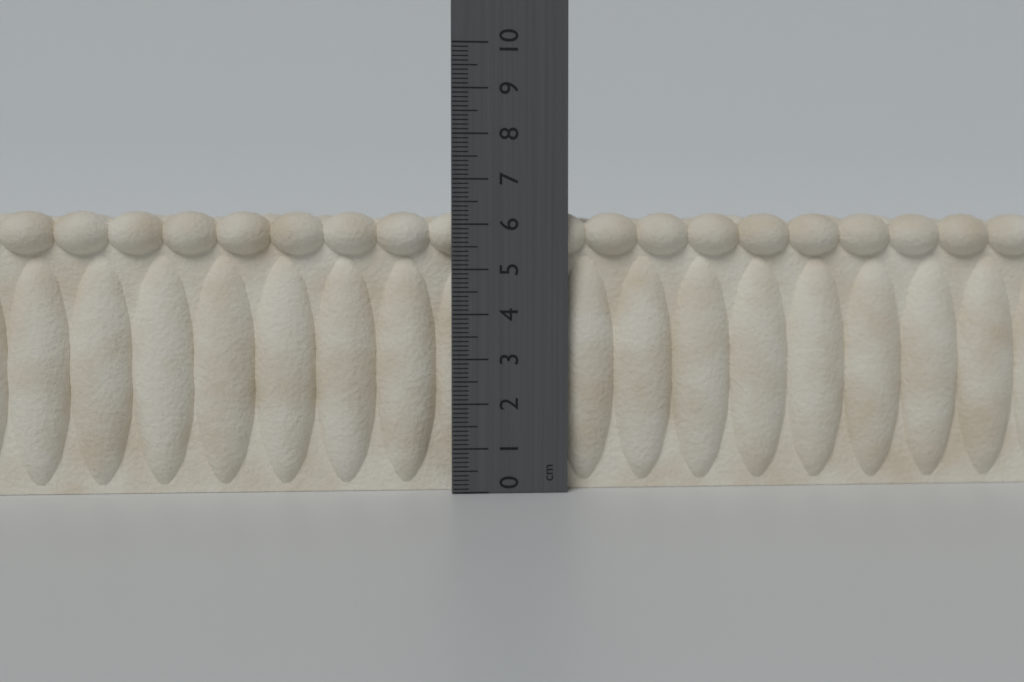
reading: 6.3 cm
